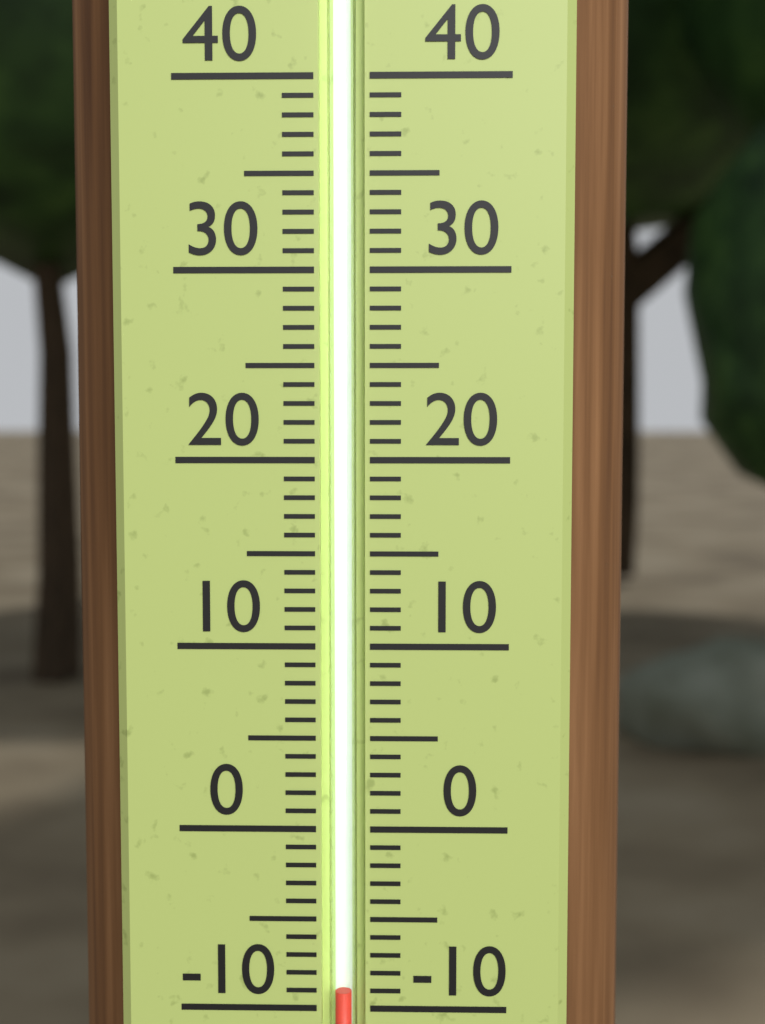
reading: -9 (no unit)
